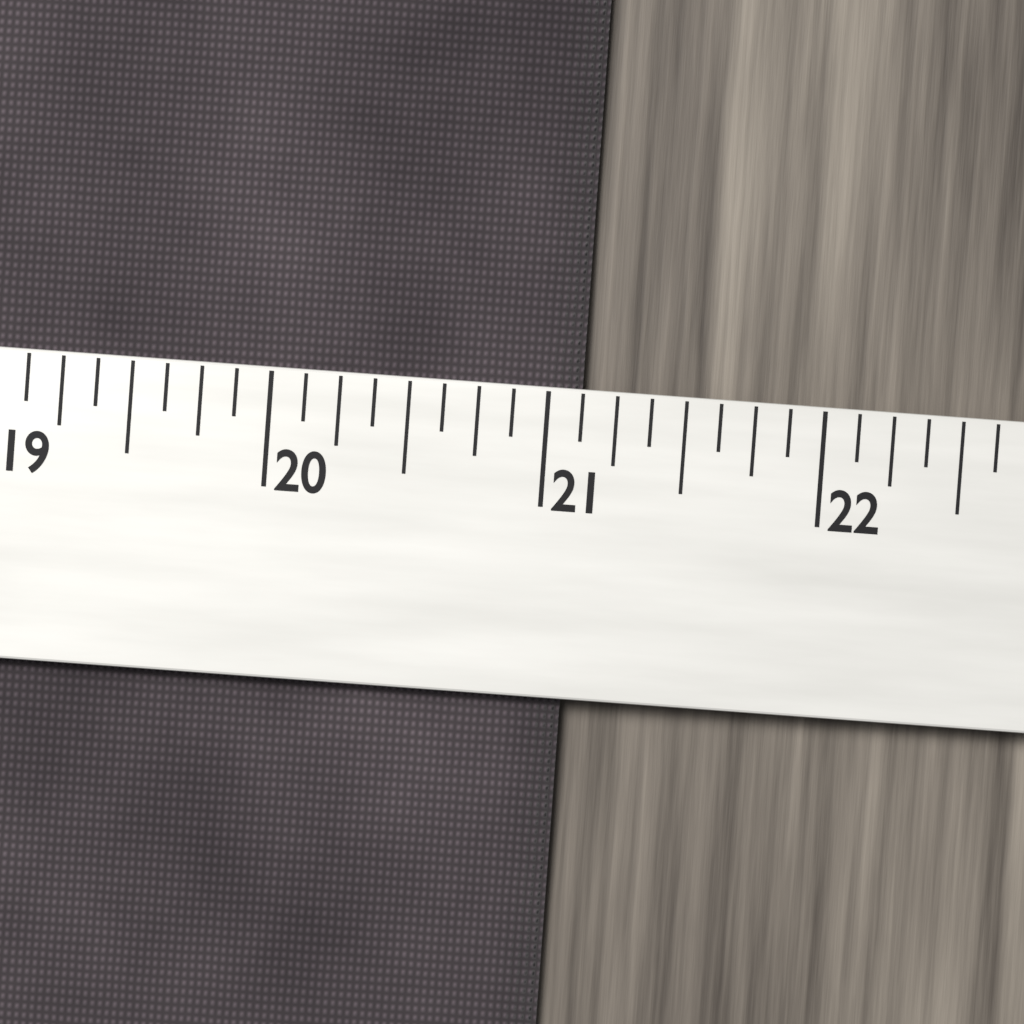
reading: 21.125 (no unit)
